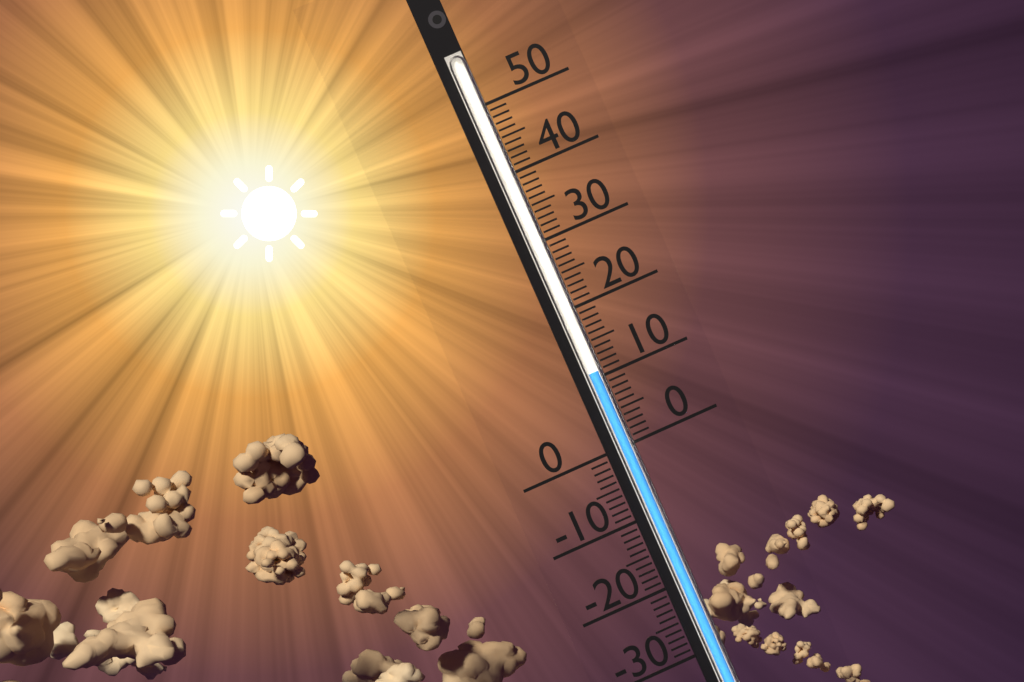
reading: 11 (no unit)
